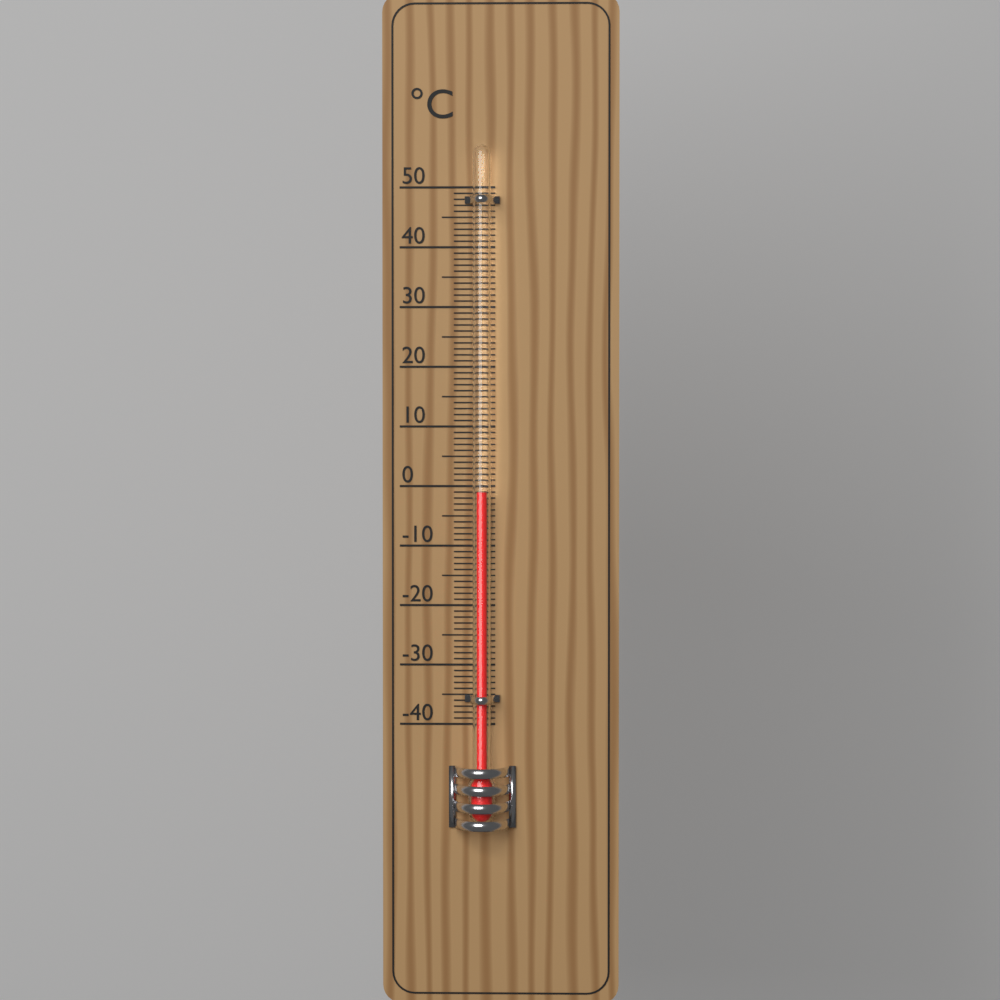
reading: -1 °C
